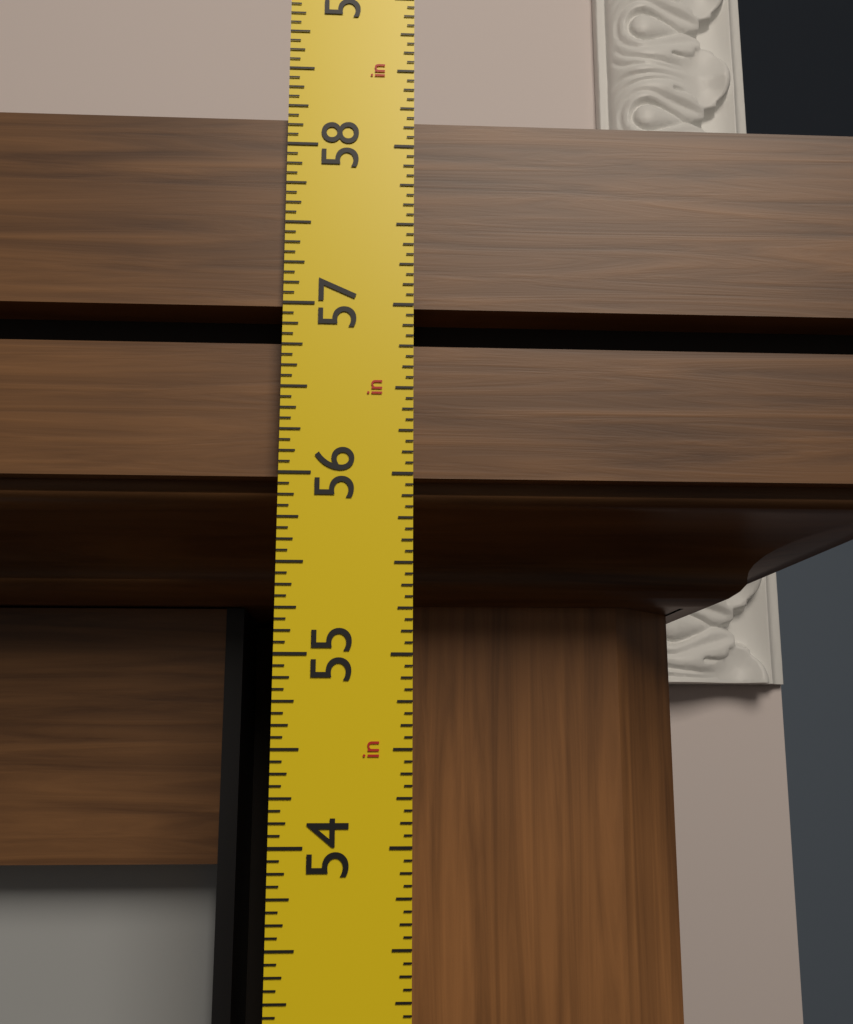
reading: 58.1875 in
